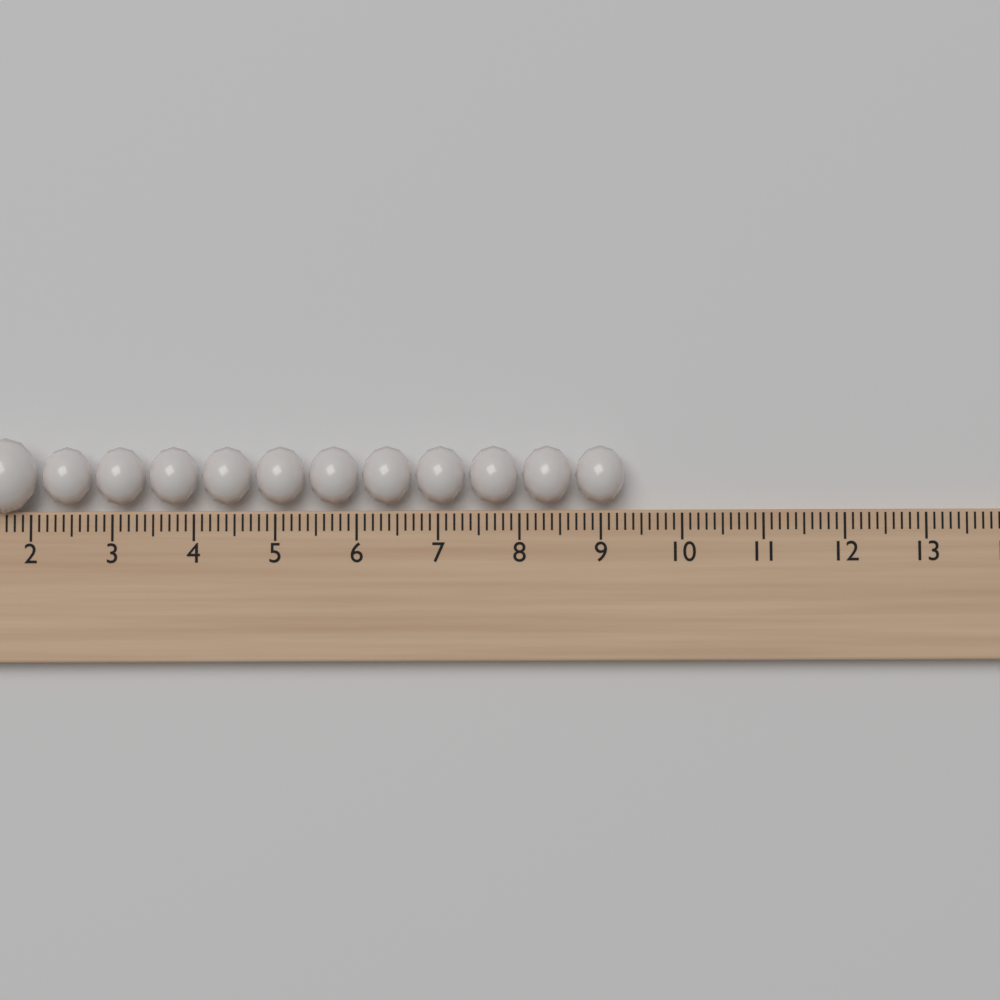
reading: 9.3 (no unit)
